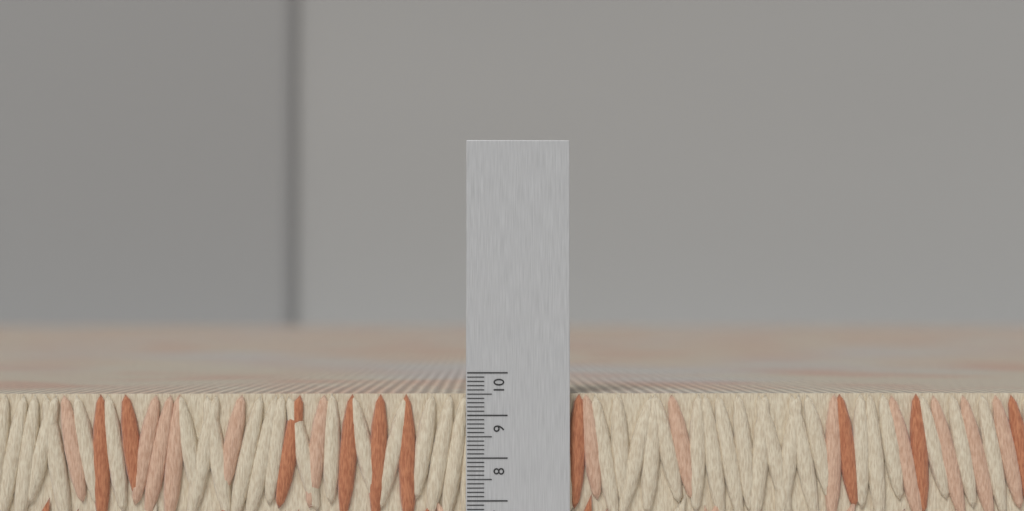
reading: 9.5 (no unit)
